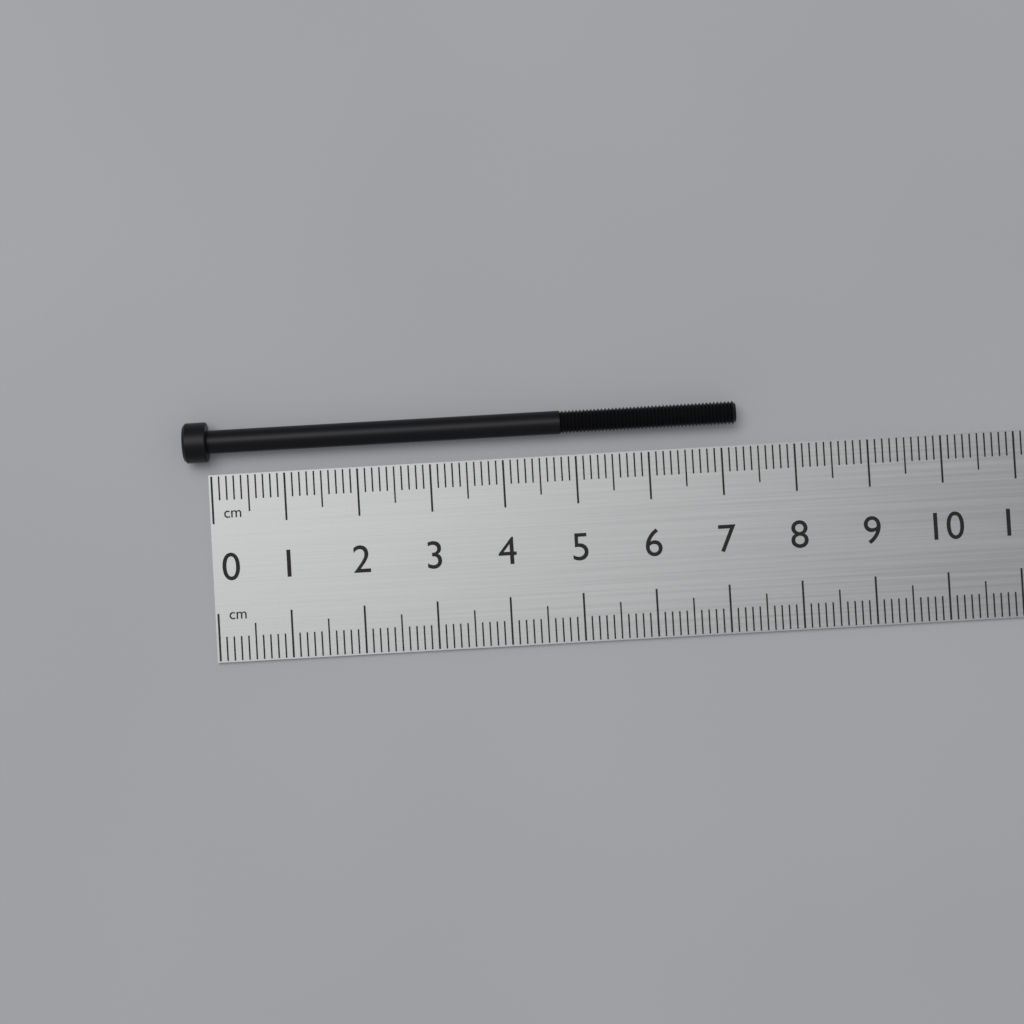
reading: 7.2 cm
